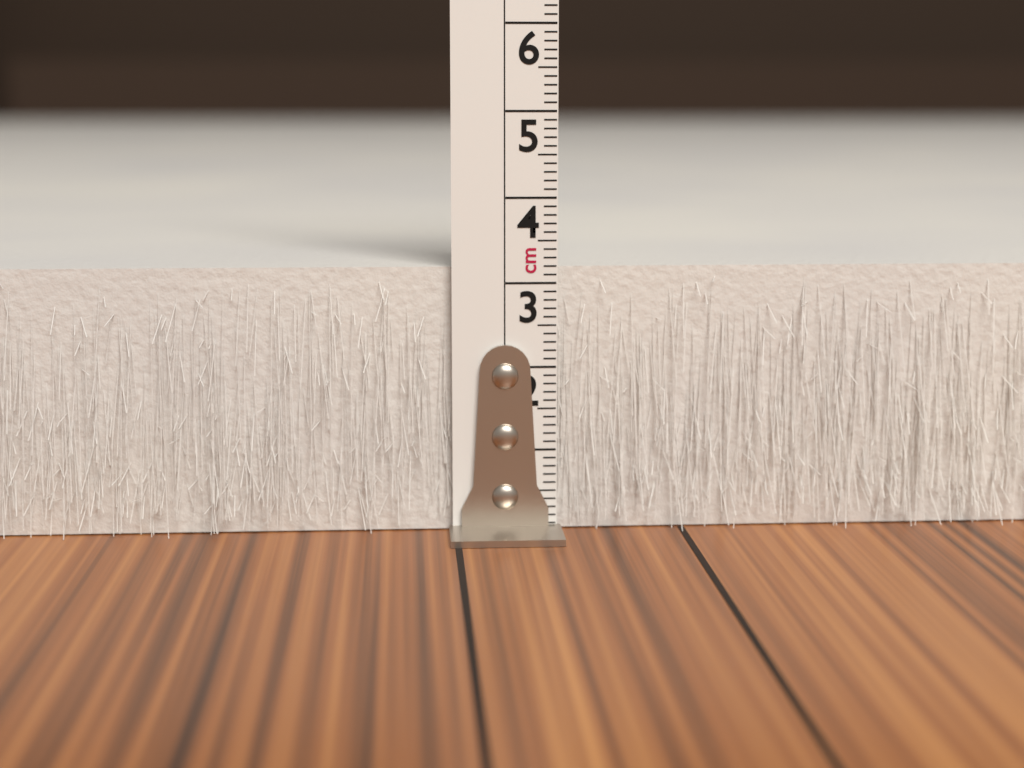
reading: 3.2 cm
